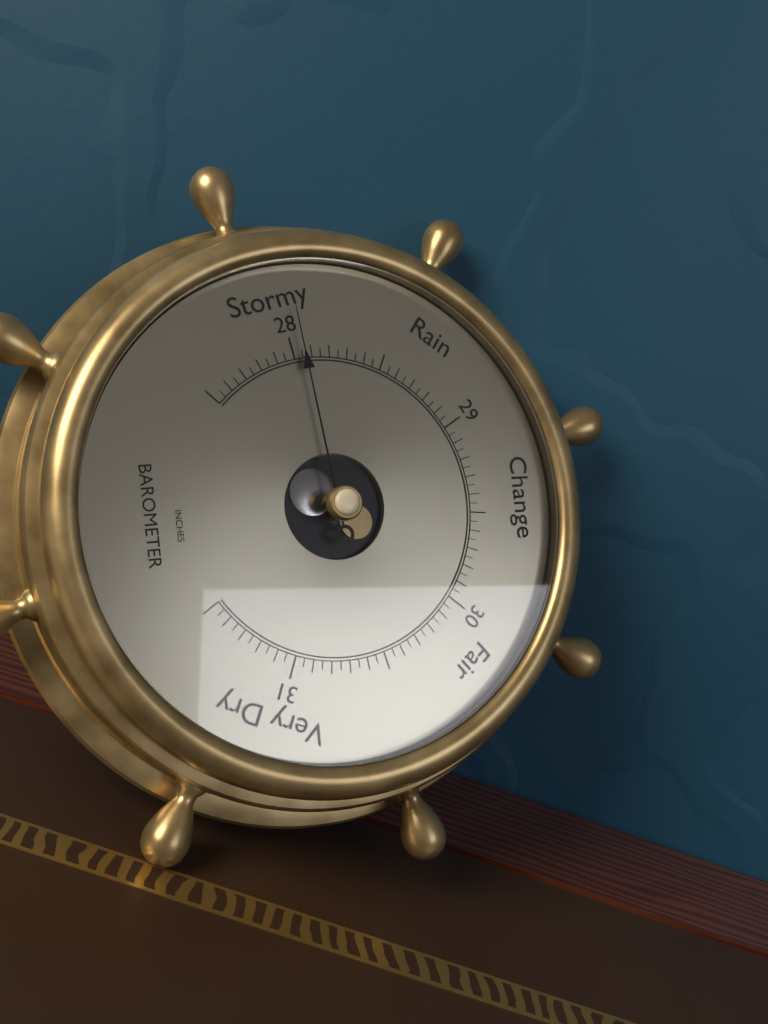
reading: 28.05 inHg
